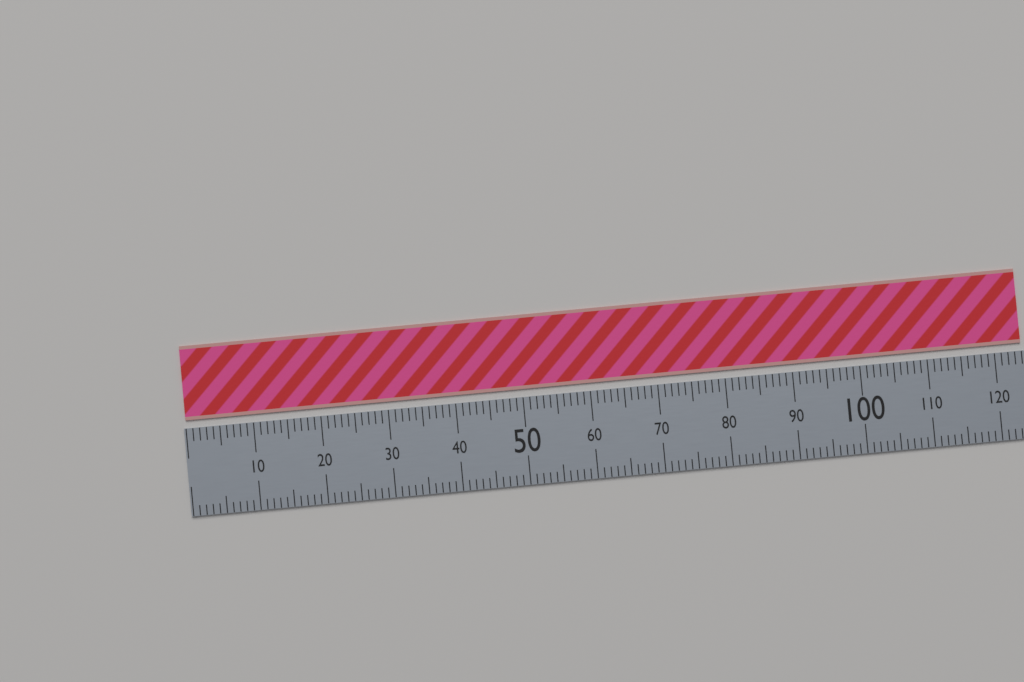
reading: 124 (no unit)
